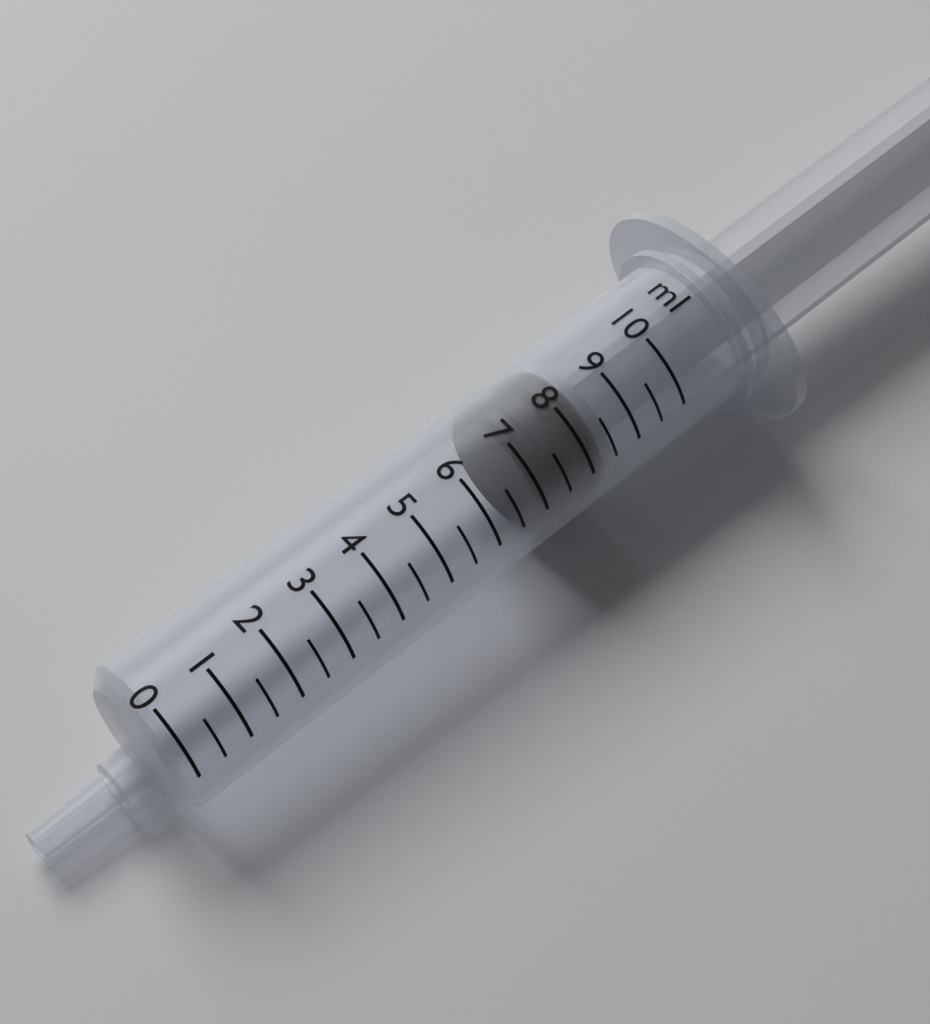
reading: 7.0 ml
